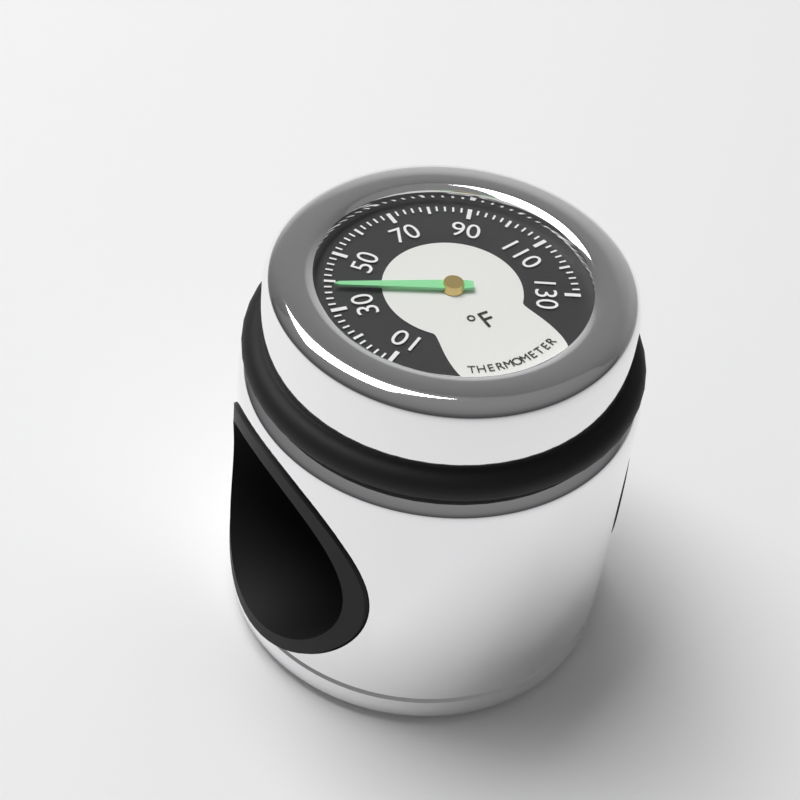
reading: 38 °F
